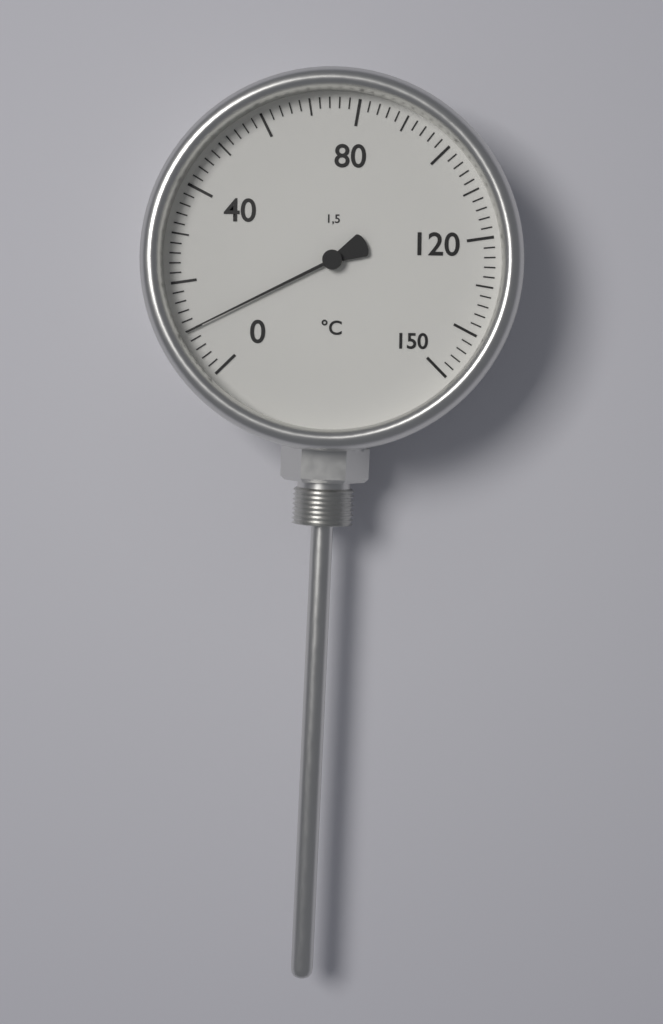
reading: 10 °C
